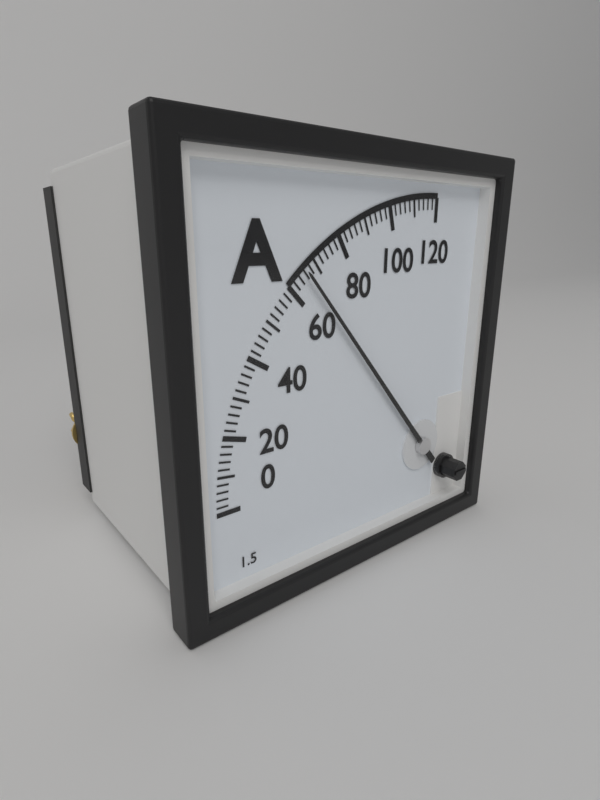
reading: 66 A
